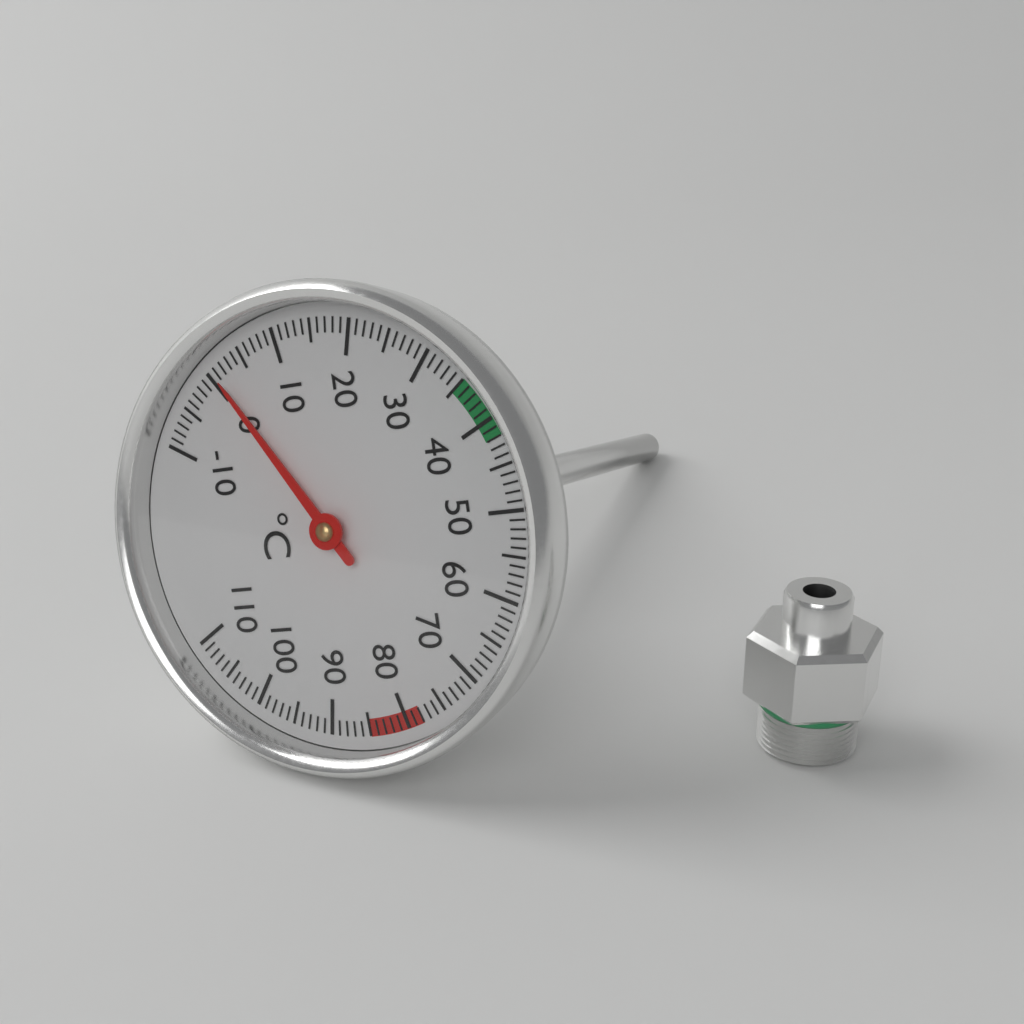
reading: 1 °C
